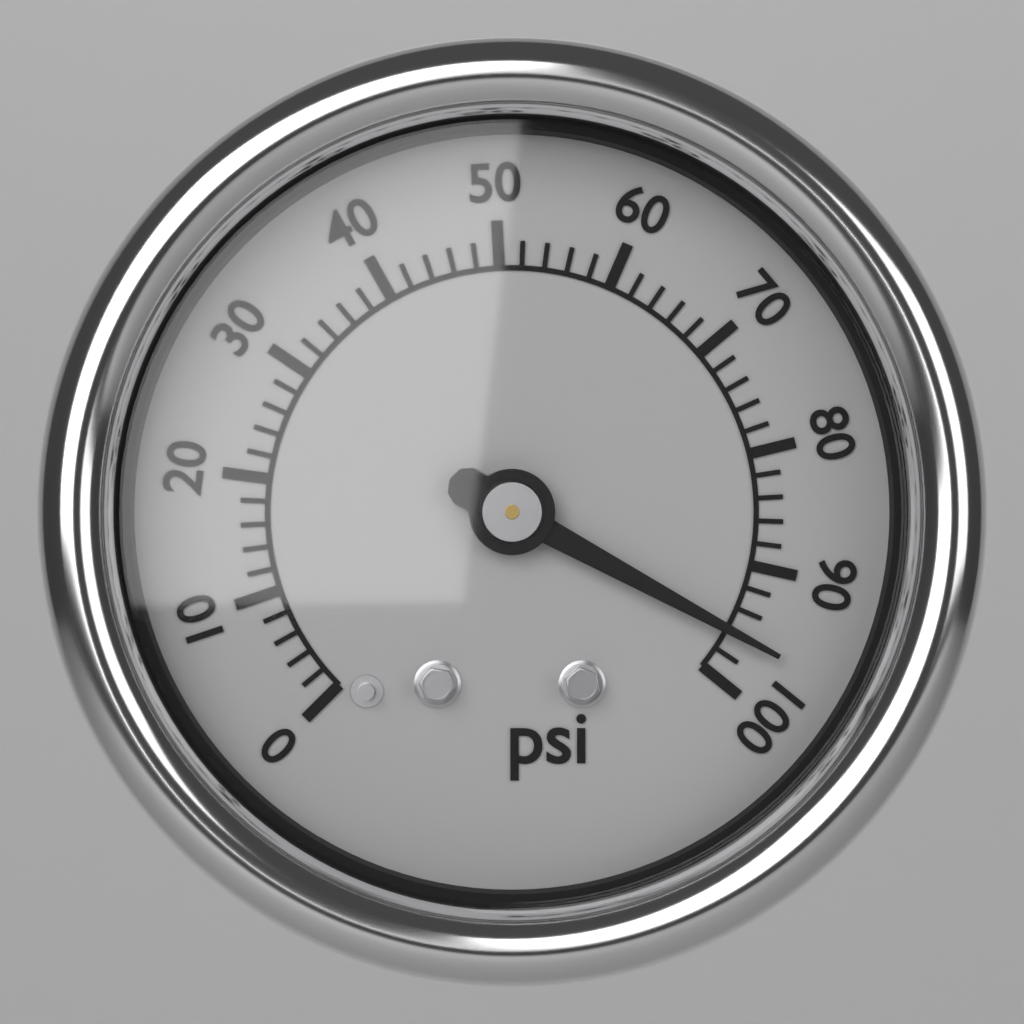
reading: 96 psi
